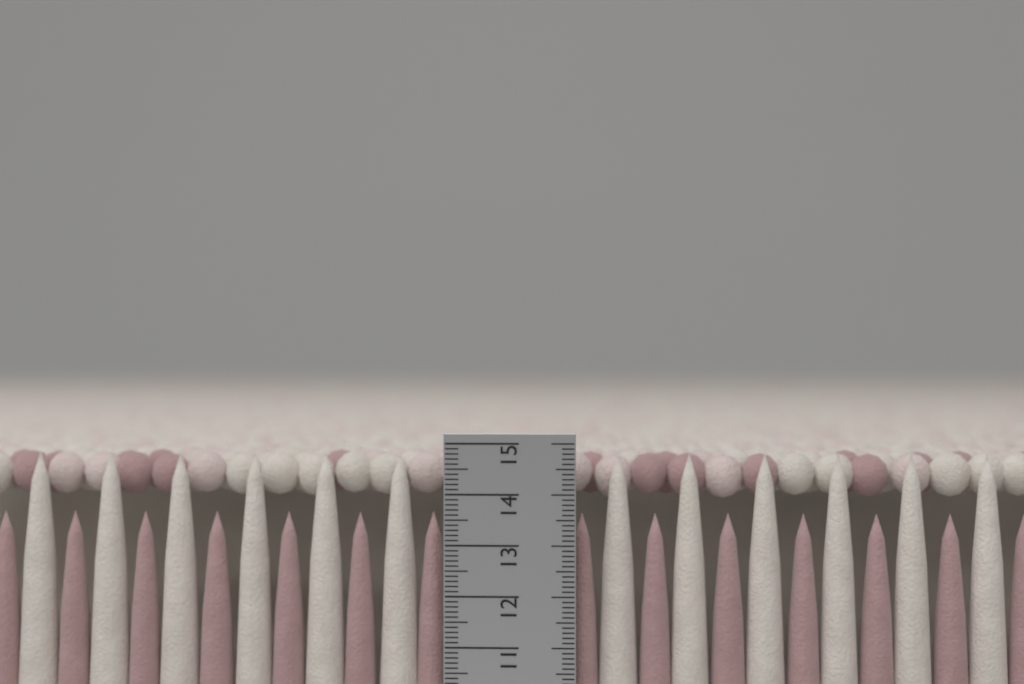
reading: 14.8 cm
